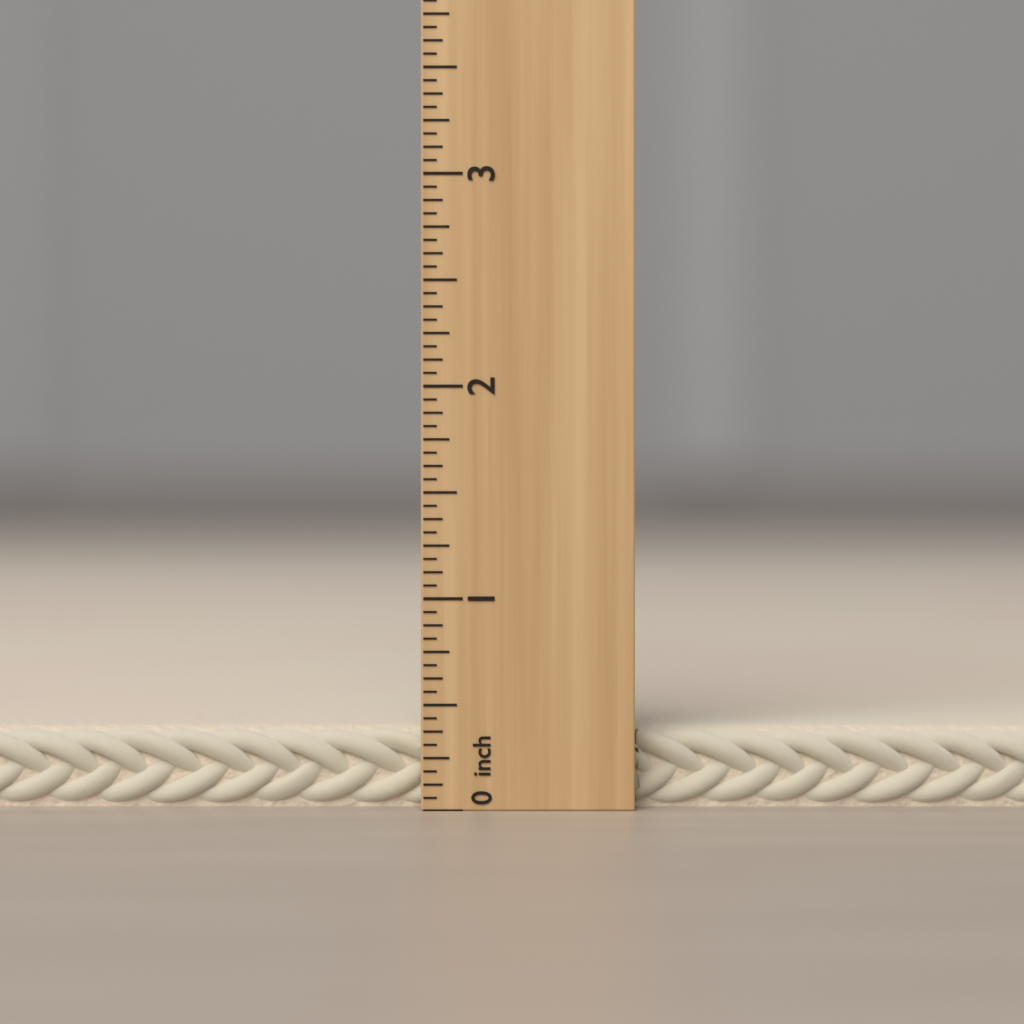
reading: 0.3750 inch
